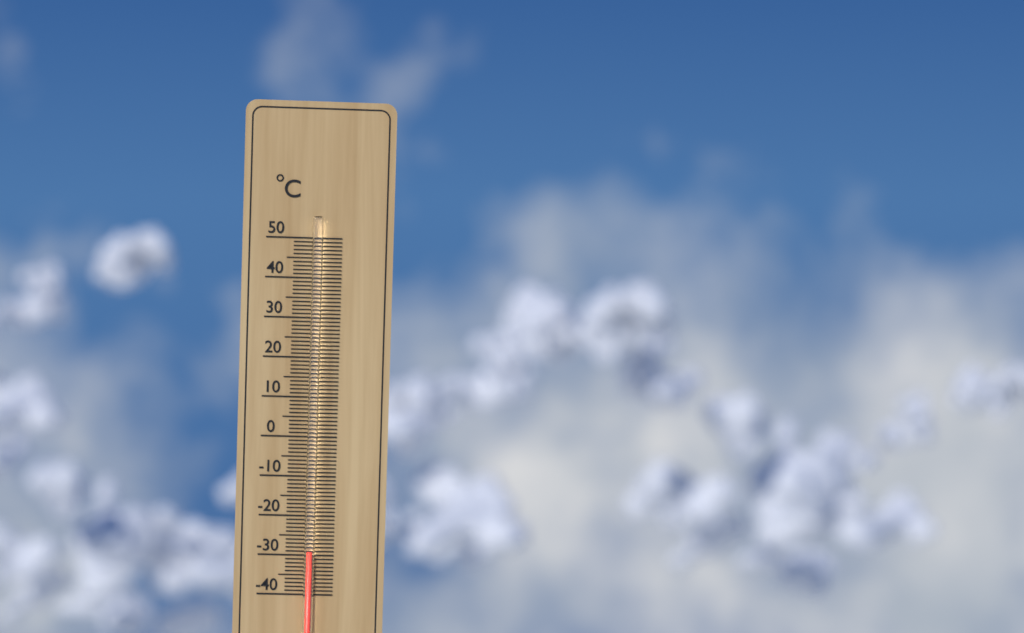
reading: -29 °C
